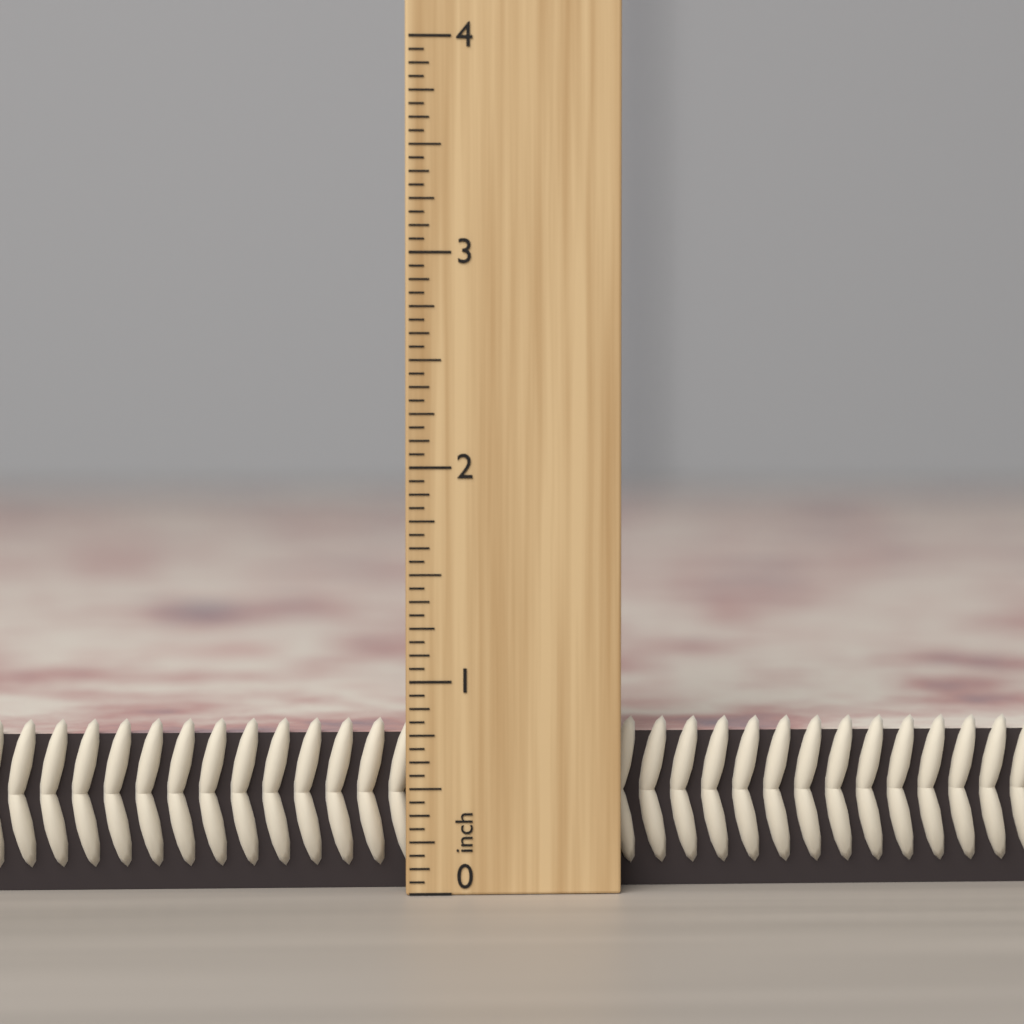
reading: 0.8125 inch
